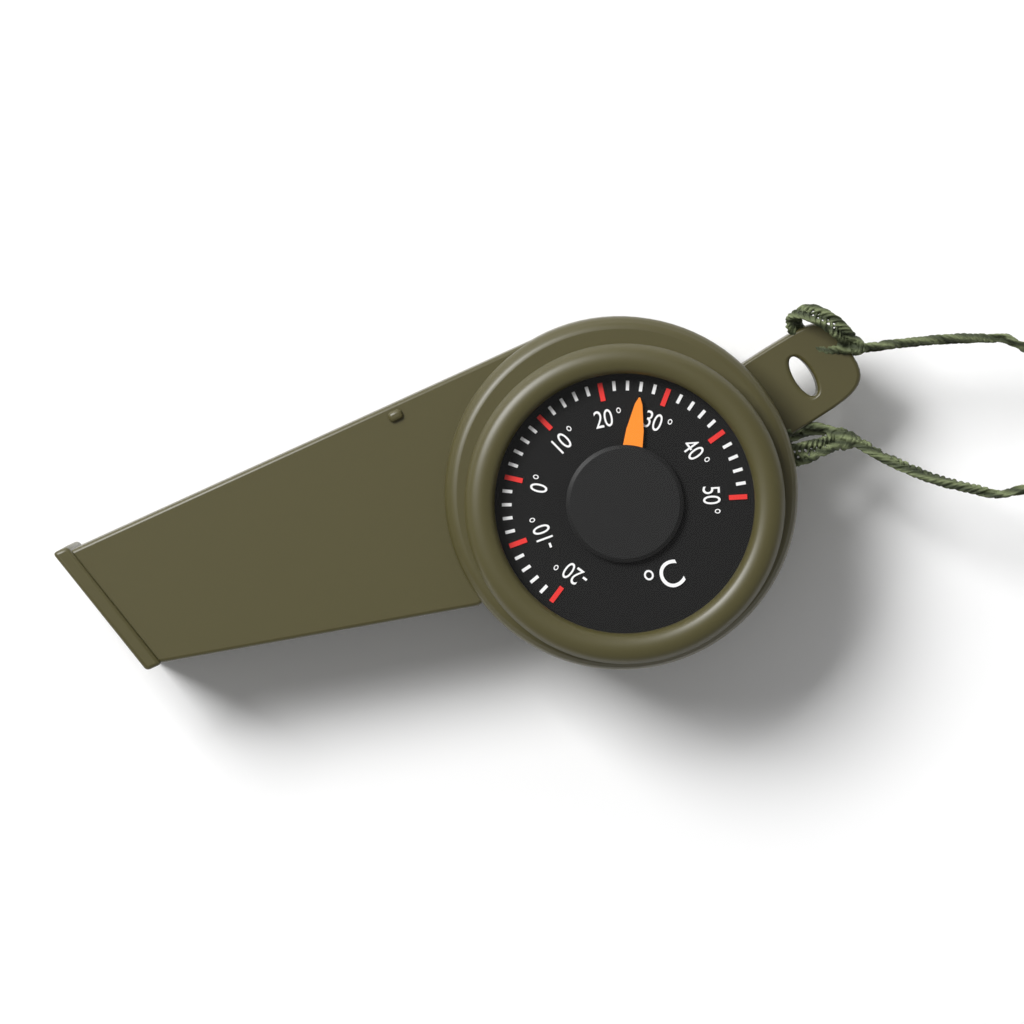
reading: 26 °C
